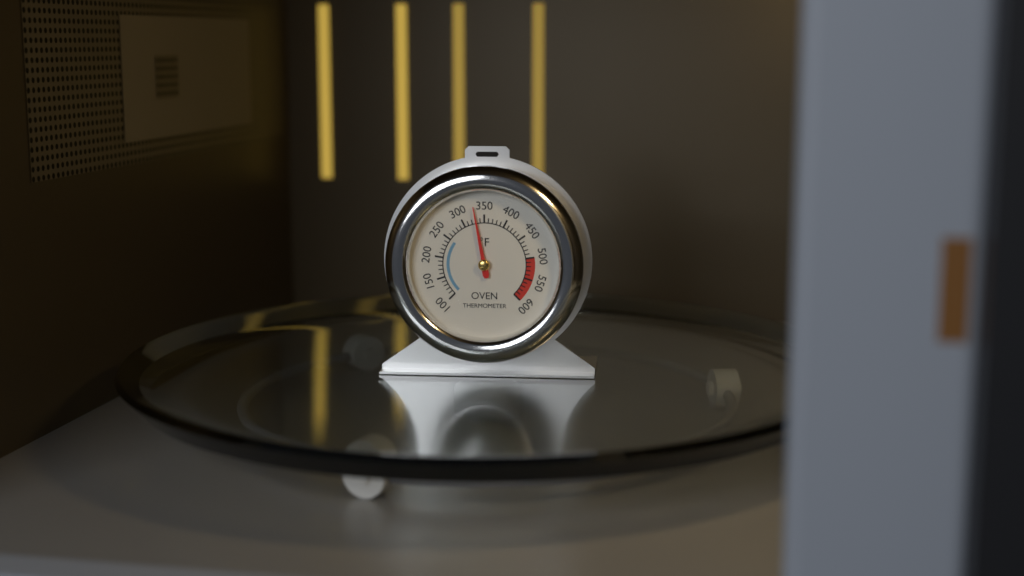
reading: 330 °F
